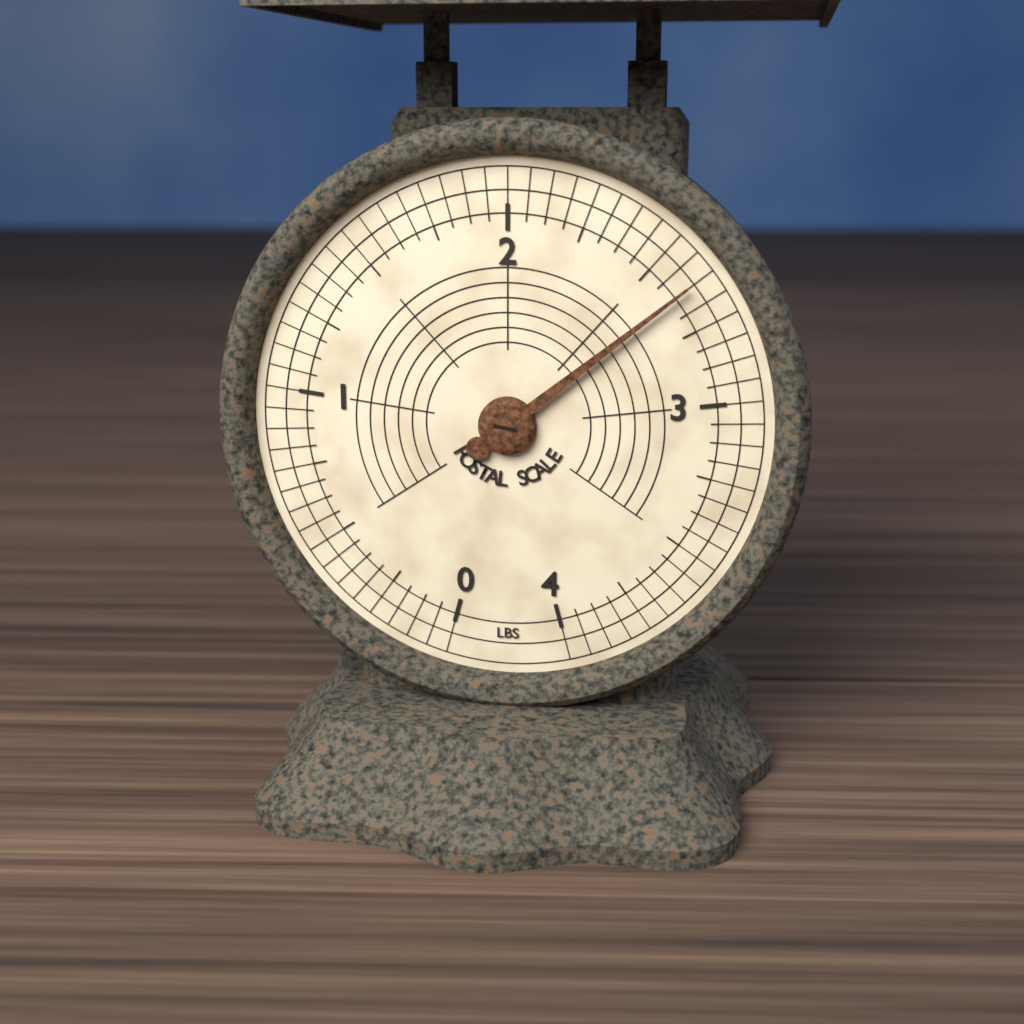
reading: 2.6250 lbs
